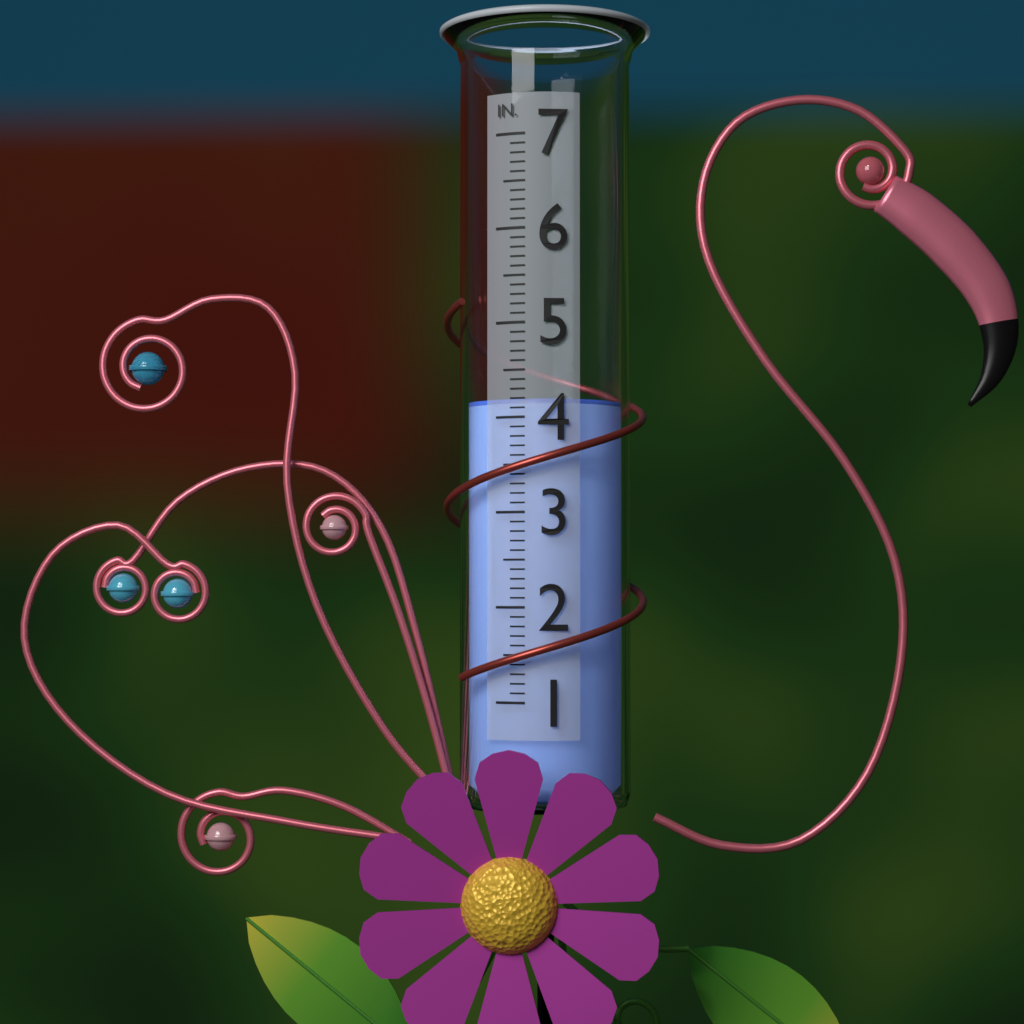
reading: 4.2 in
